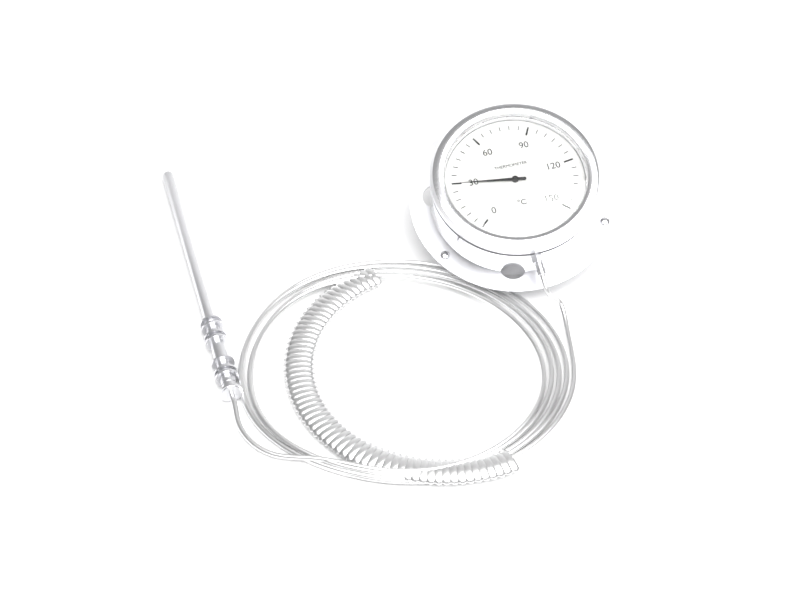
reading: 30 °C
